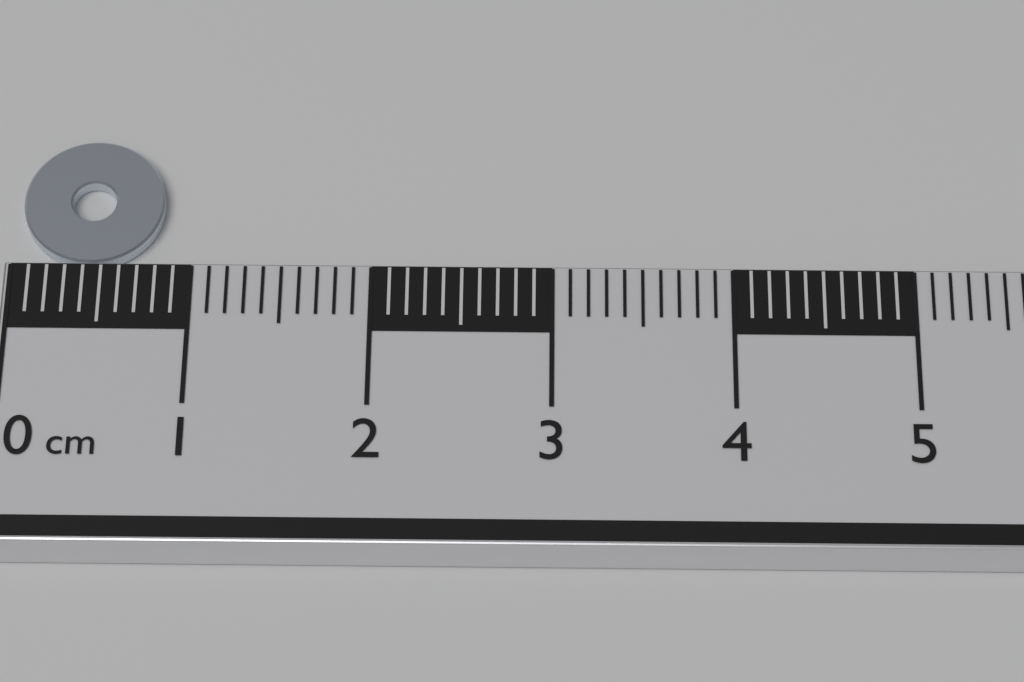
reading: 0.8 cm
